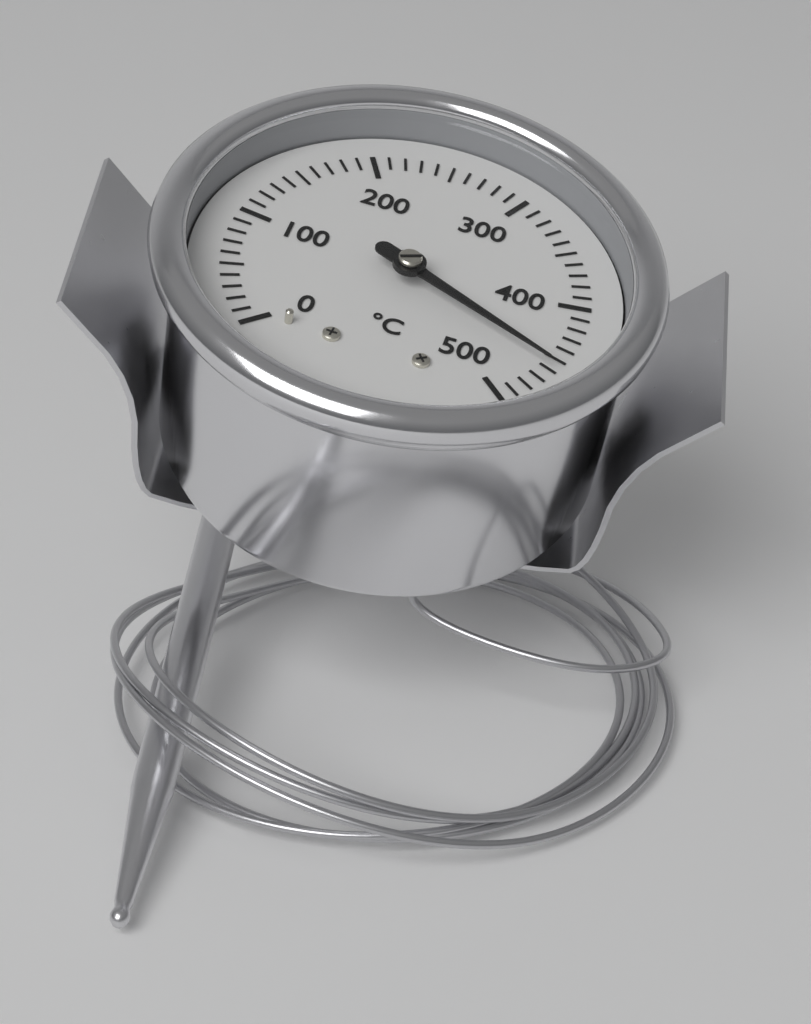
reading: 460 °C
